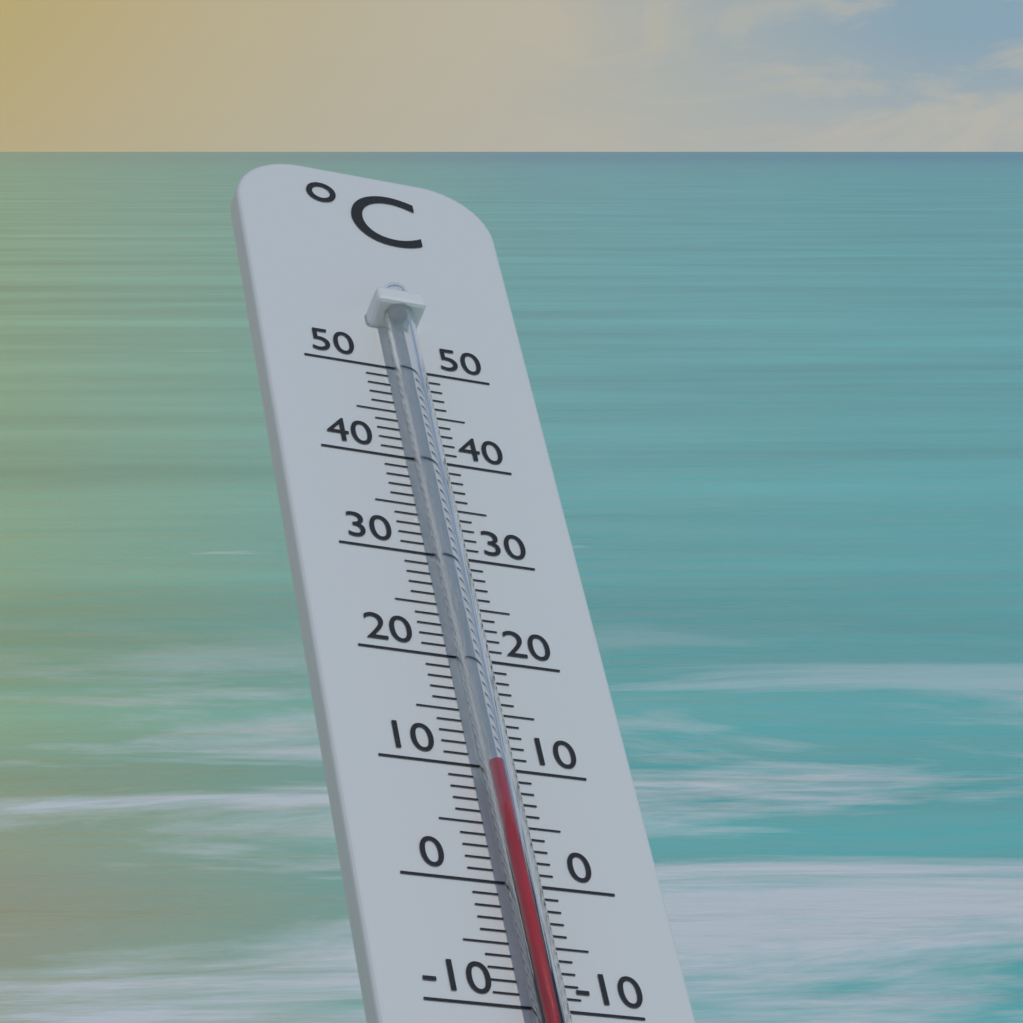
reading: 9 °C
